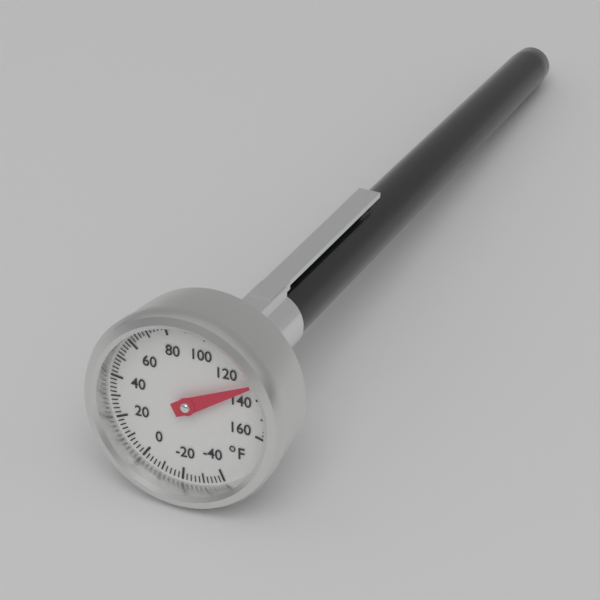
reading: 132 °F
